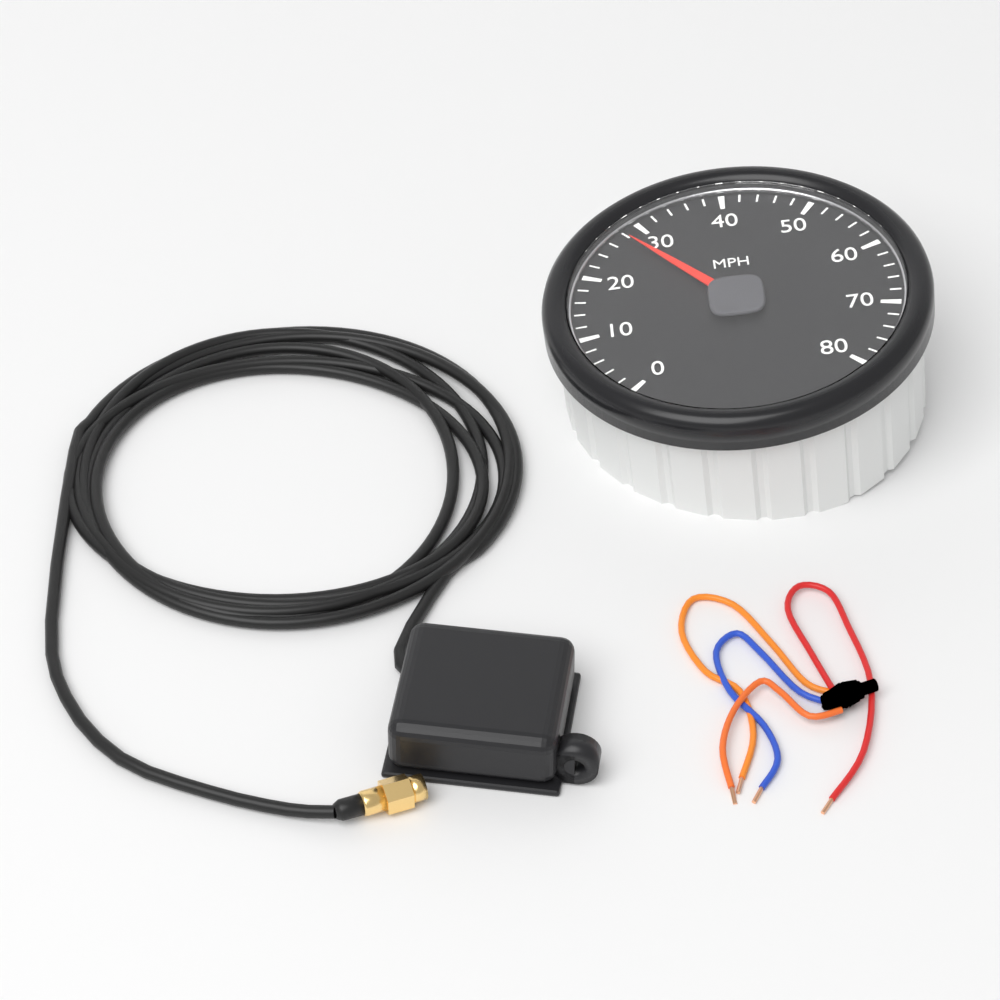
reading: 28 MPH
